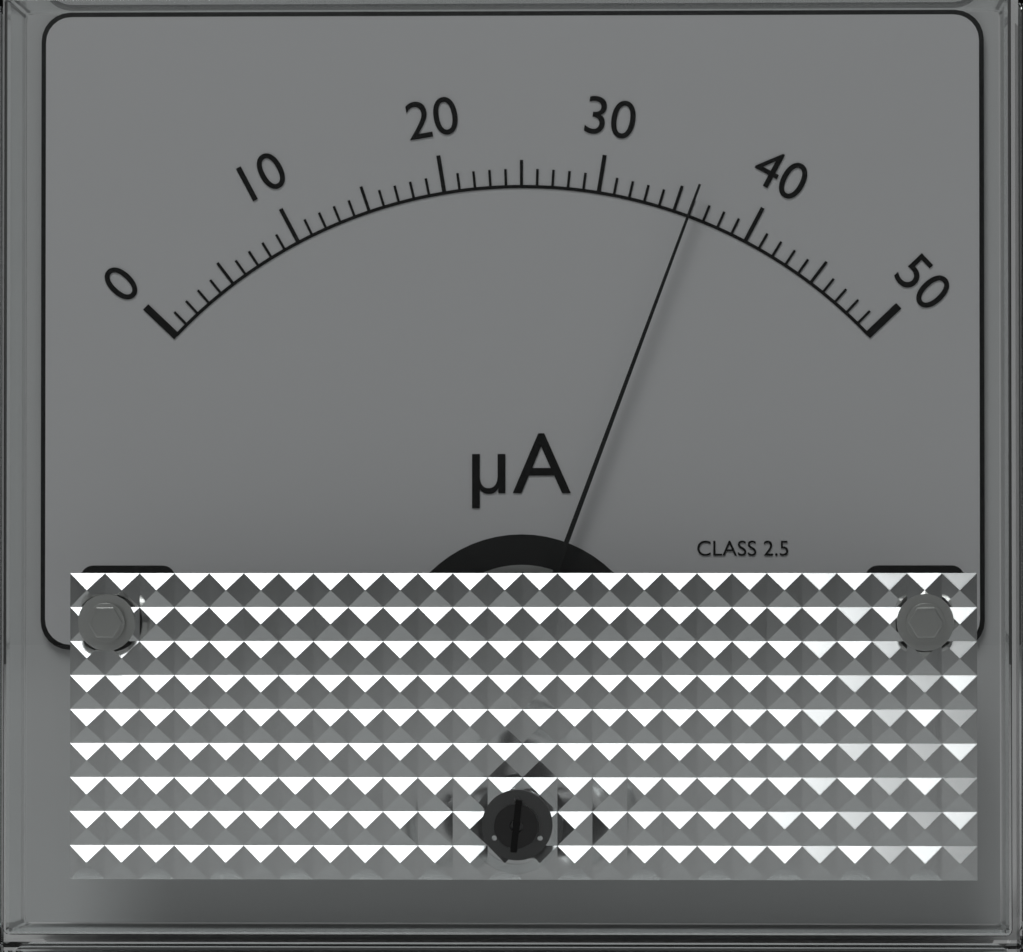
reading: 36 µA
